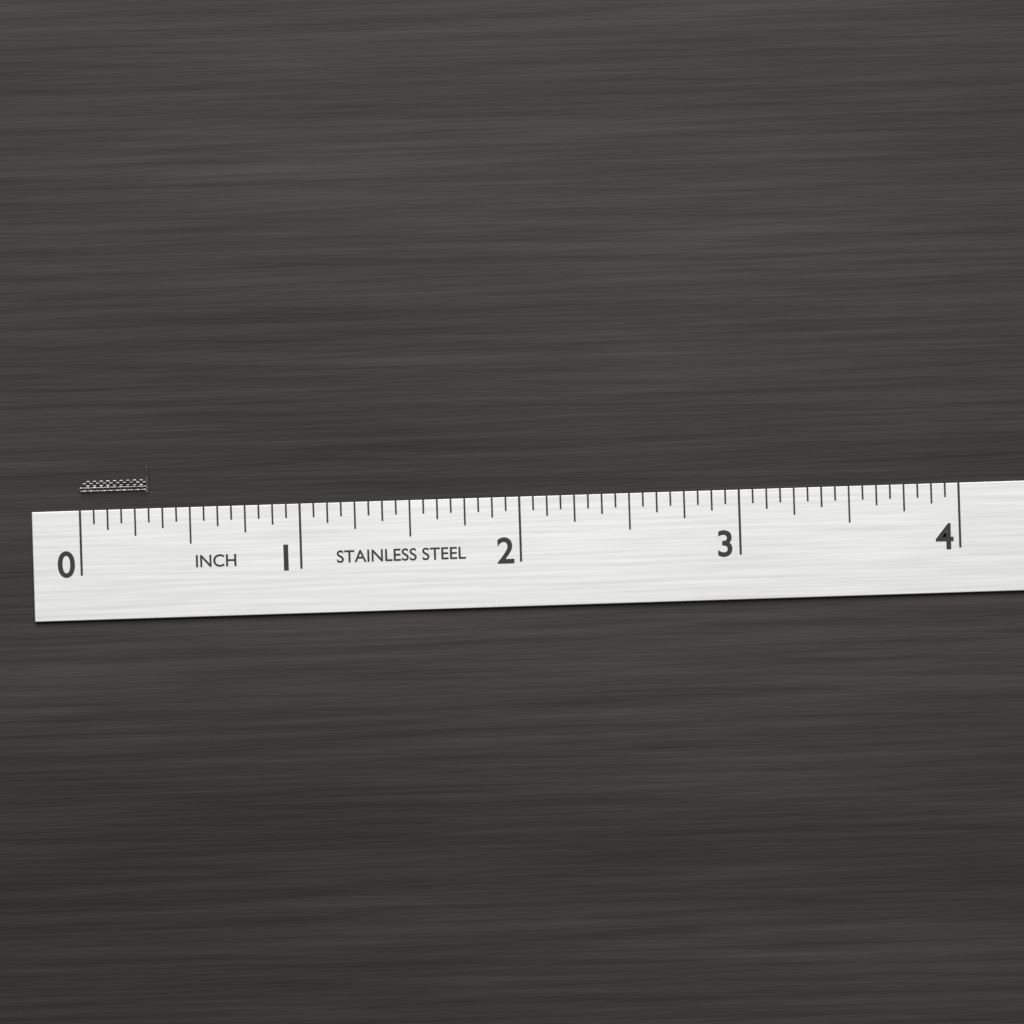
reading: 0.3125 in
